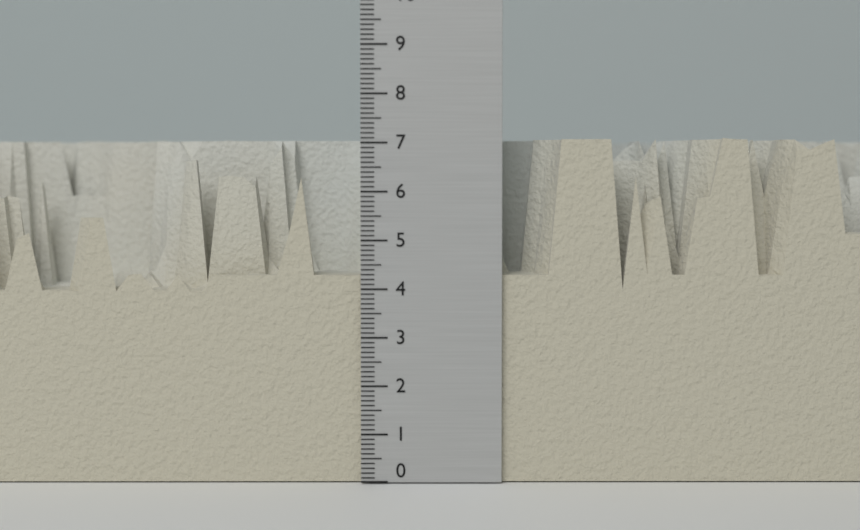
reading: 7.1 (no unit)
